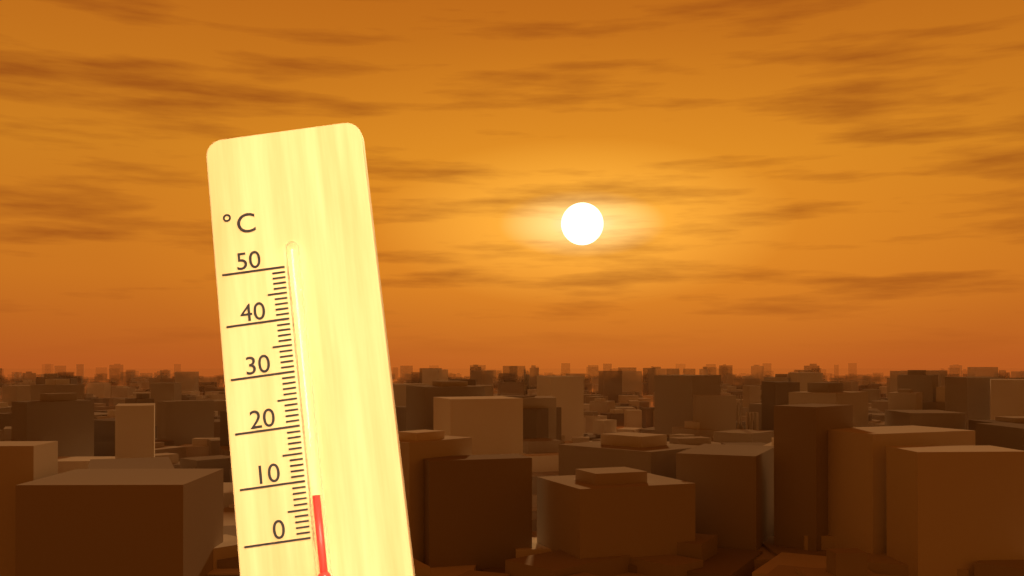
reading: 7 °C
